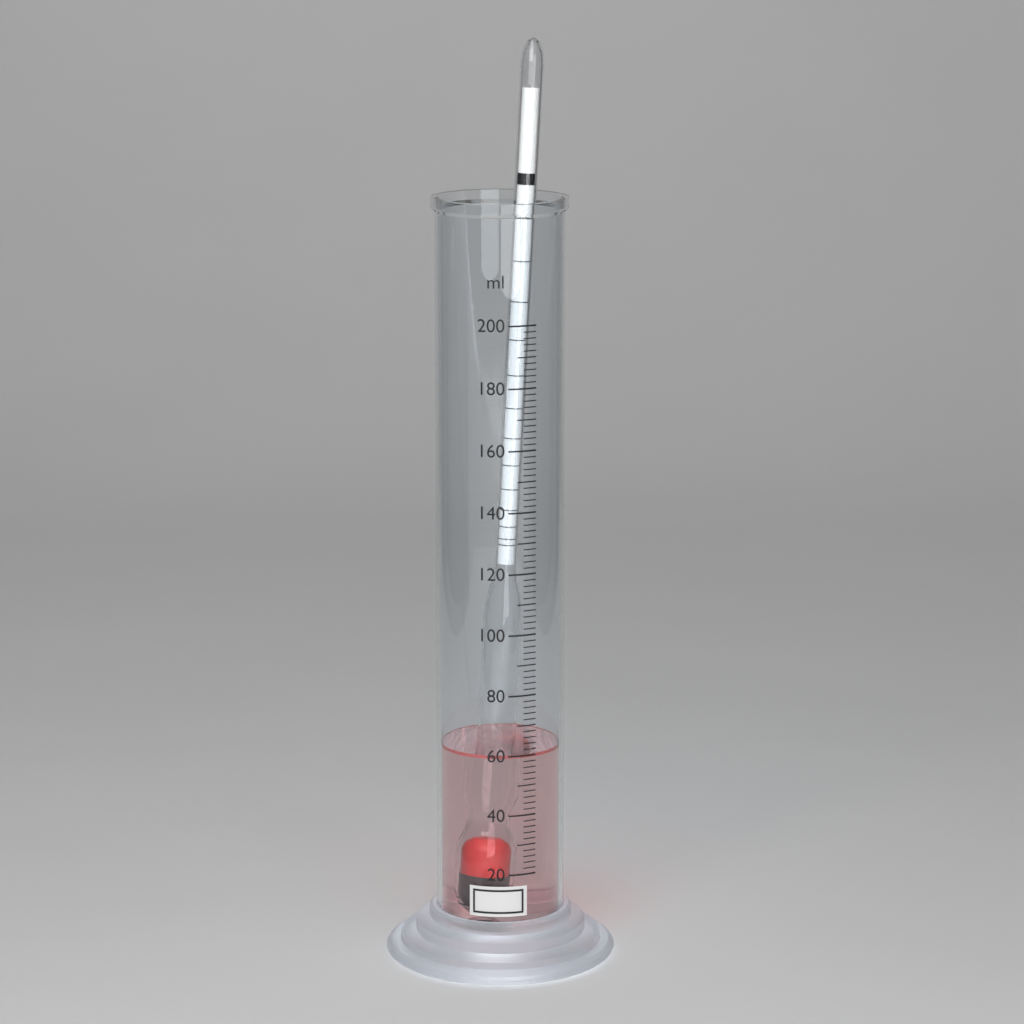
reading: 60 ml
